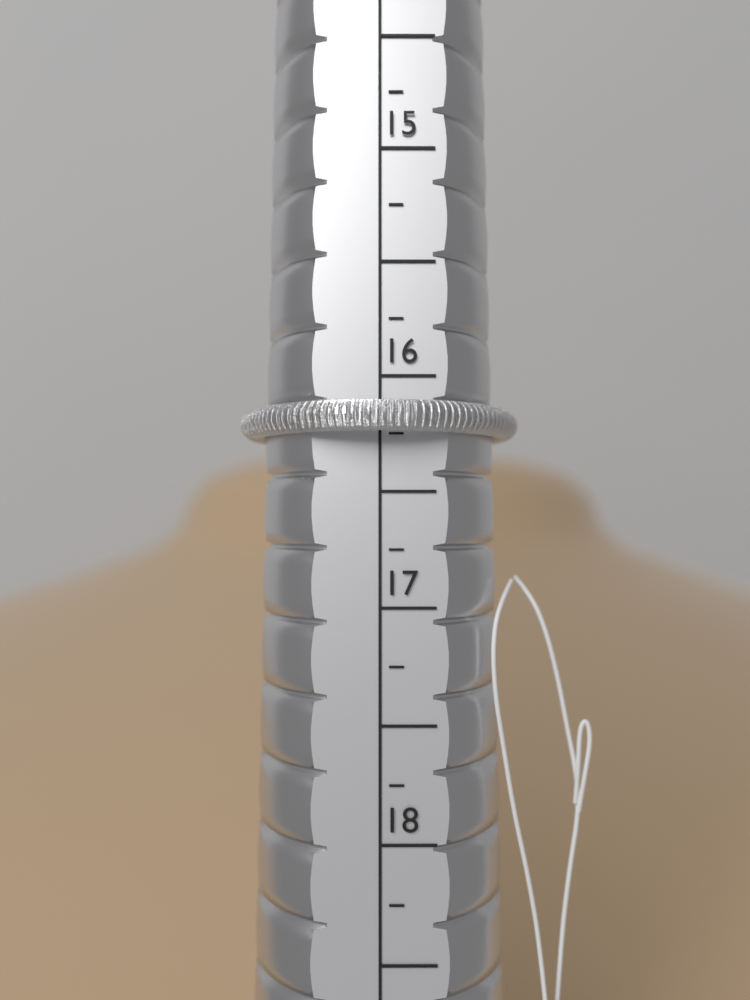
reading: 16.25 (no unit)
